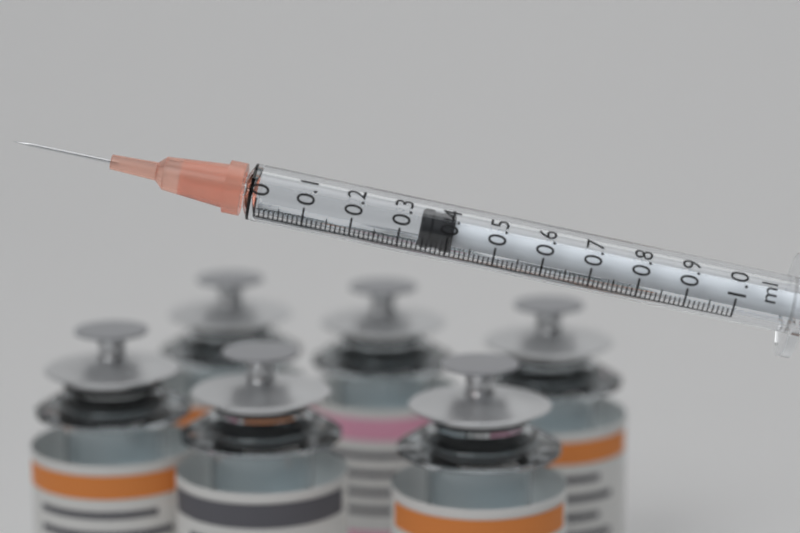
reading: 0.34 ml
